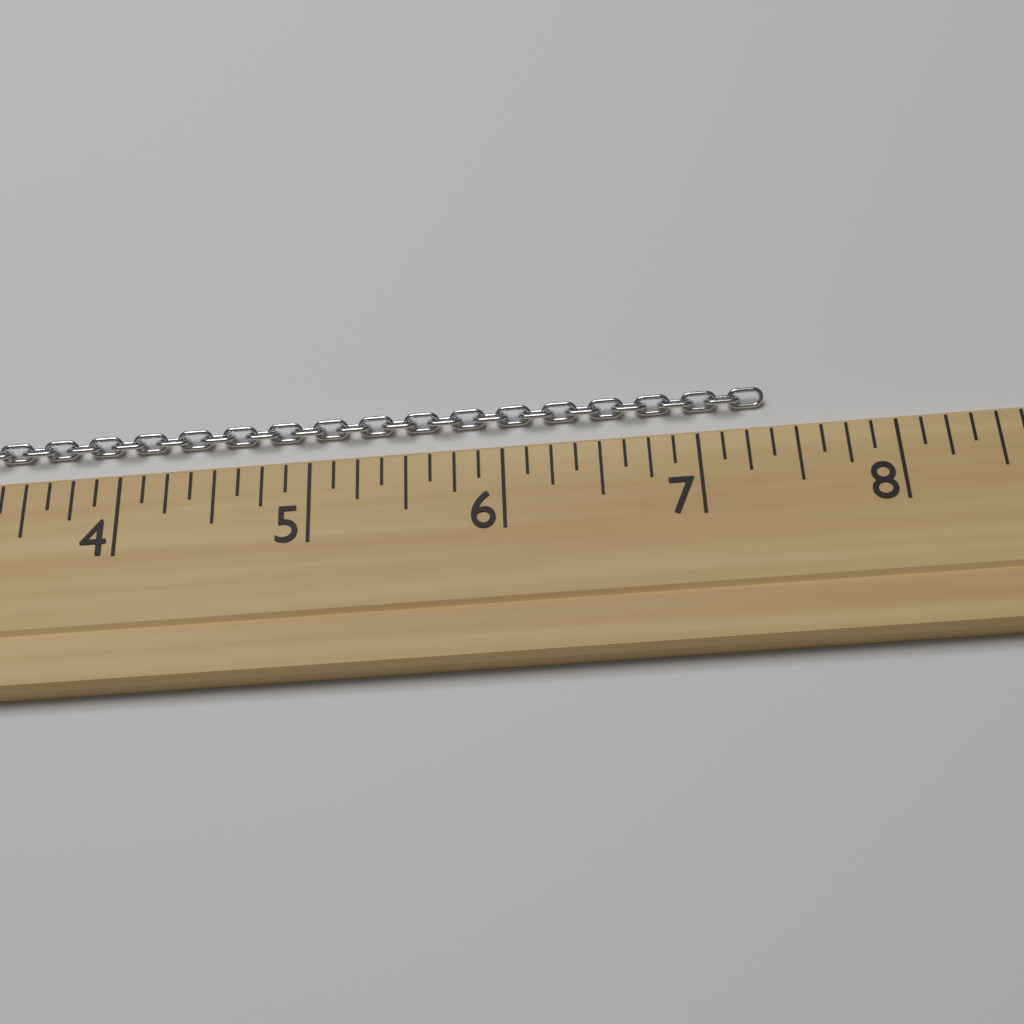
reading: 7.375 (no unit)
